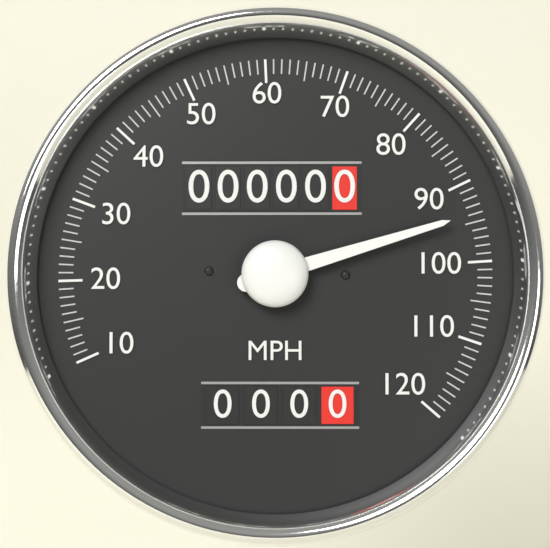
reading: 94 MPH
